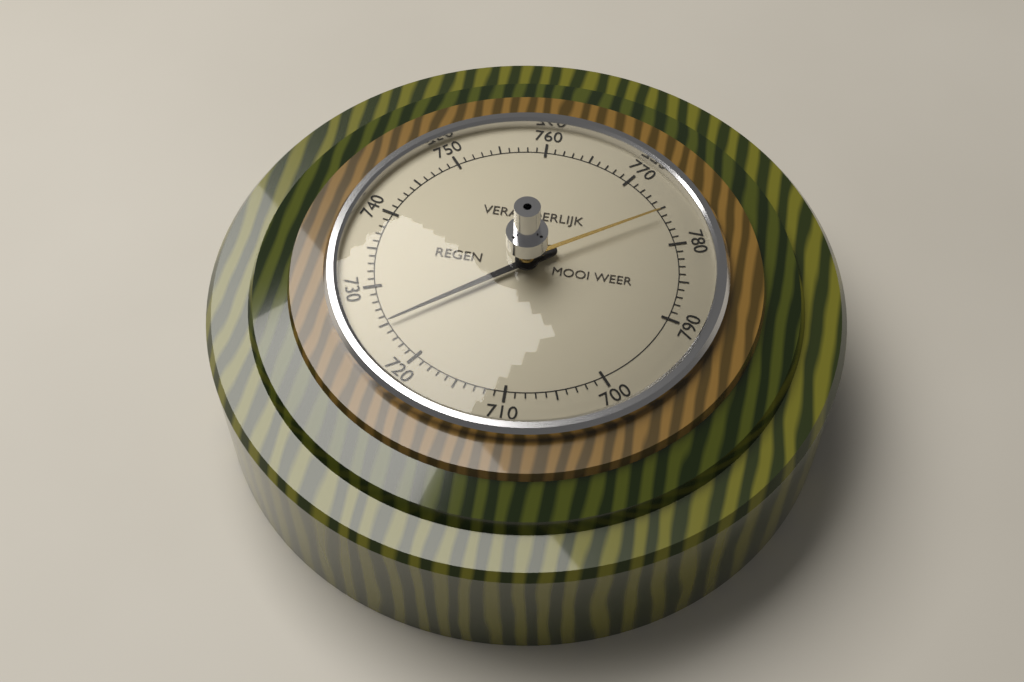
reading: 725 (no unit)
